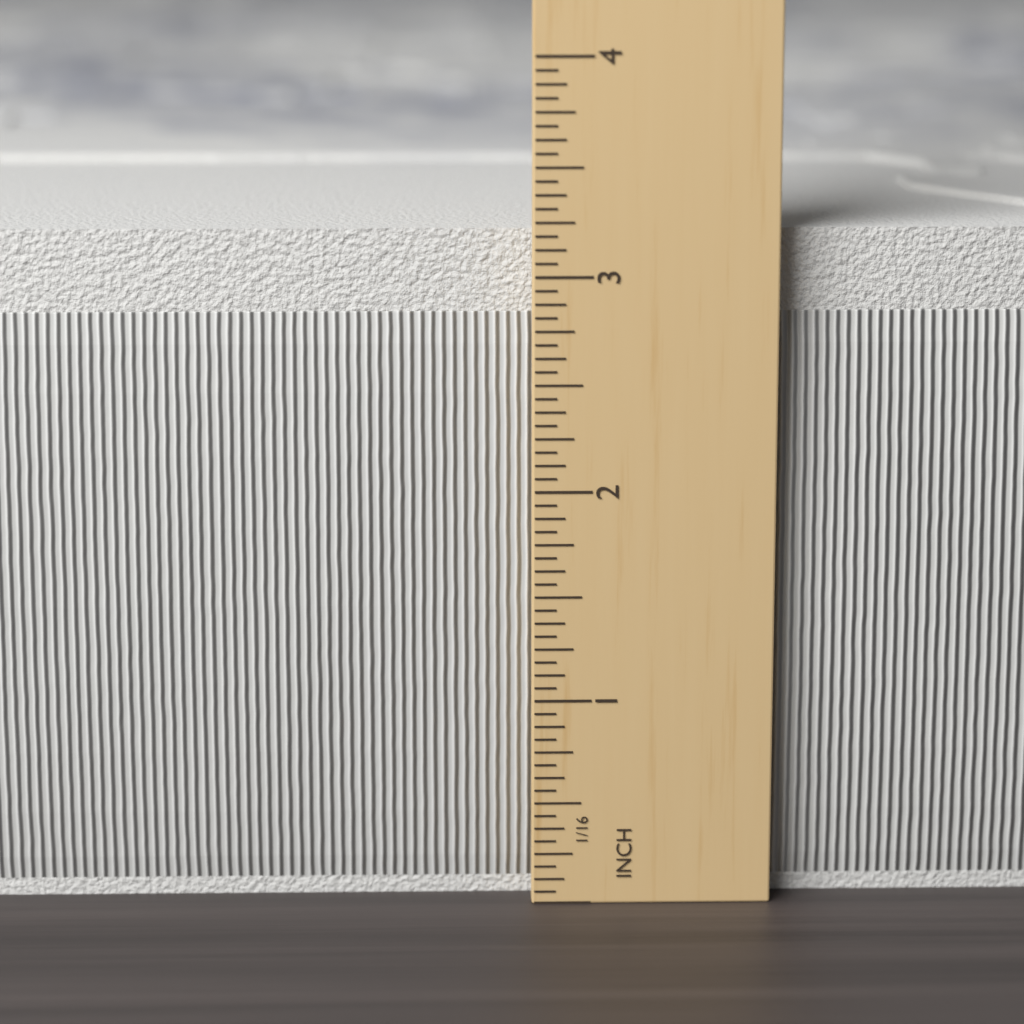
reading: 3.2500 in
